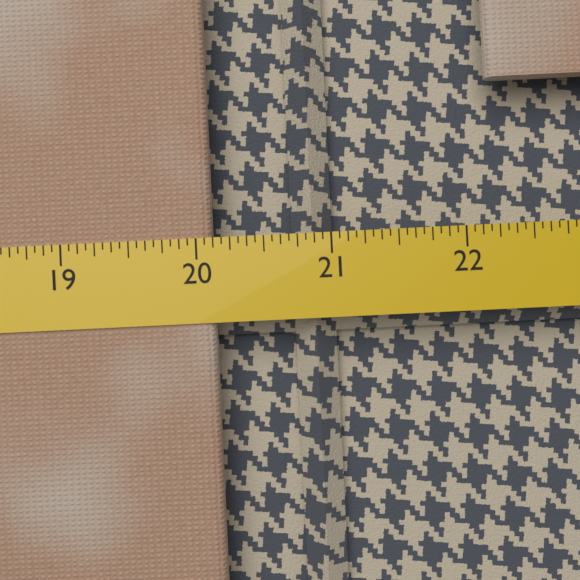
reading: 20.1250 (no unit)
